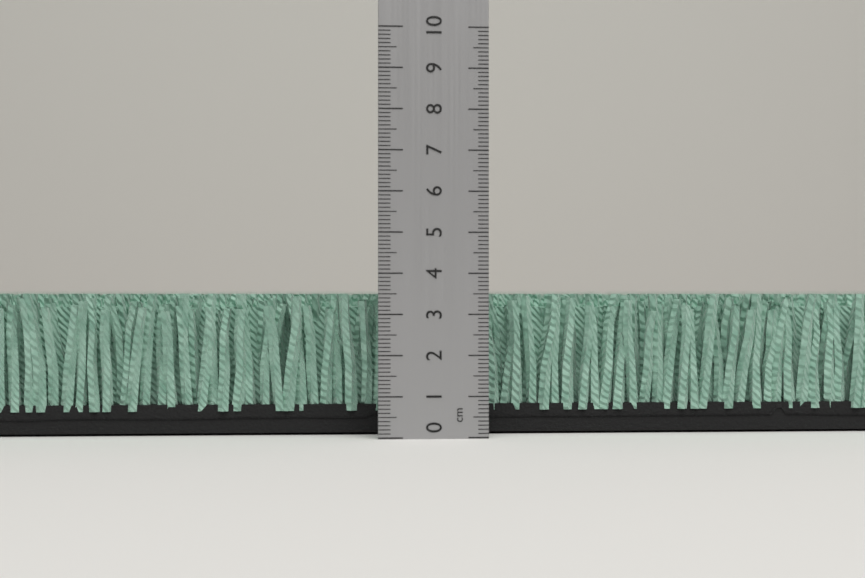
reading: 3.5 cm
